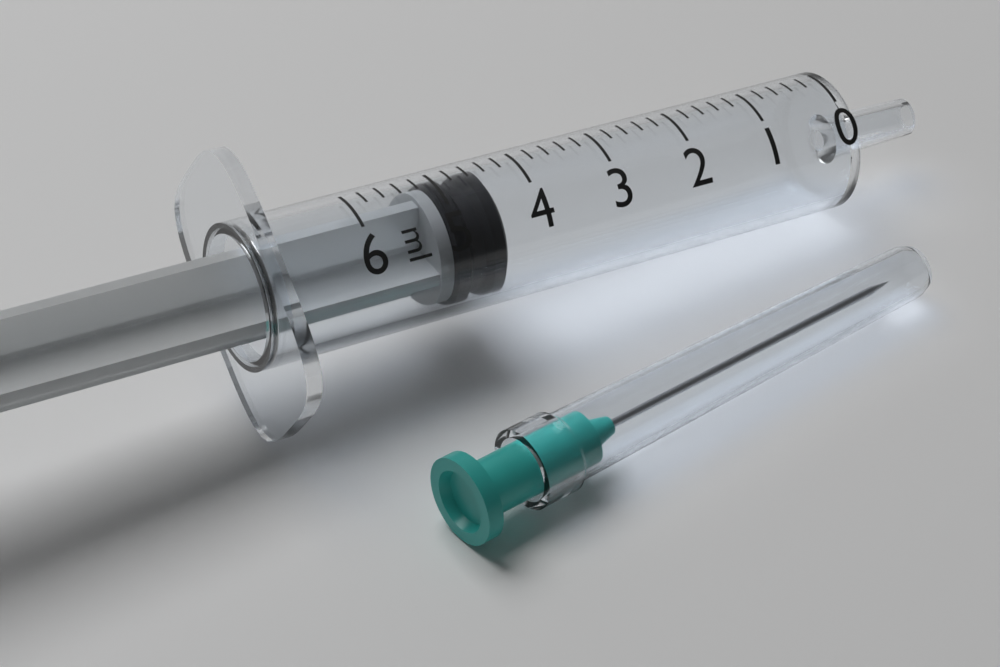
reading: 4.4 ml
